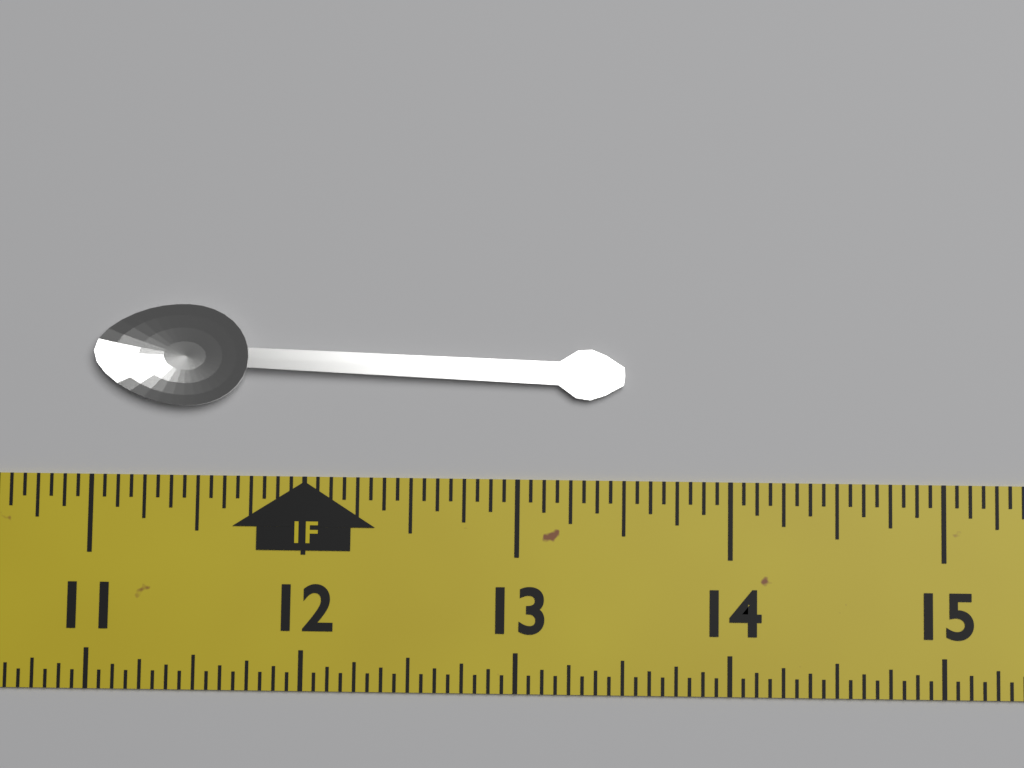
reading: 13.5000 in
